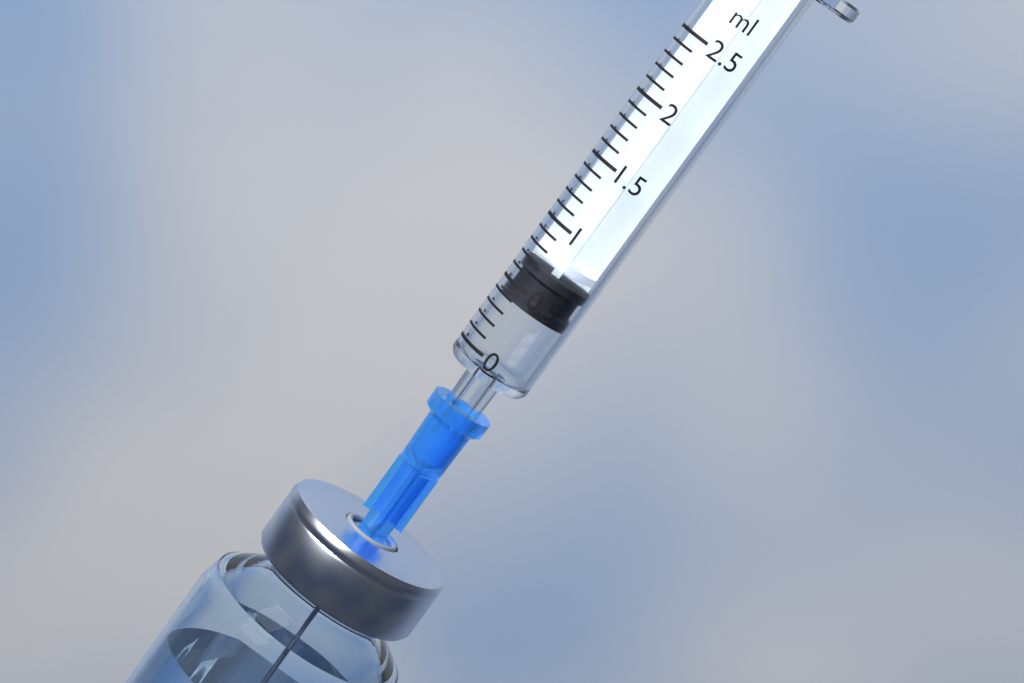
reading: 0.4 ml
